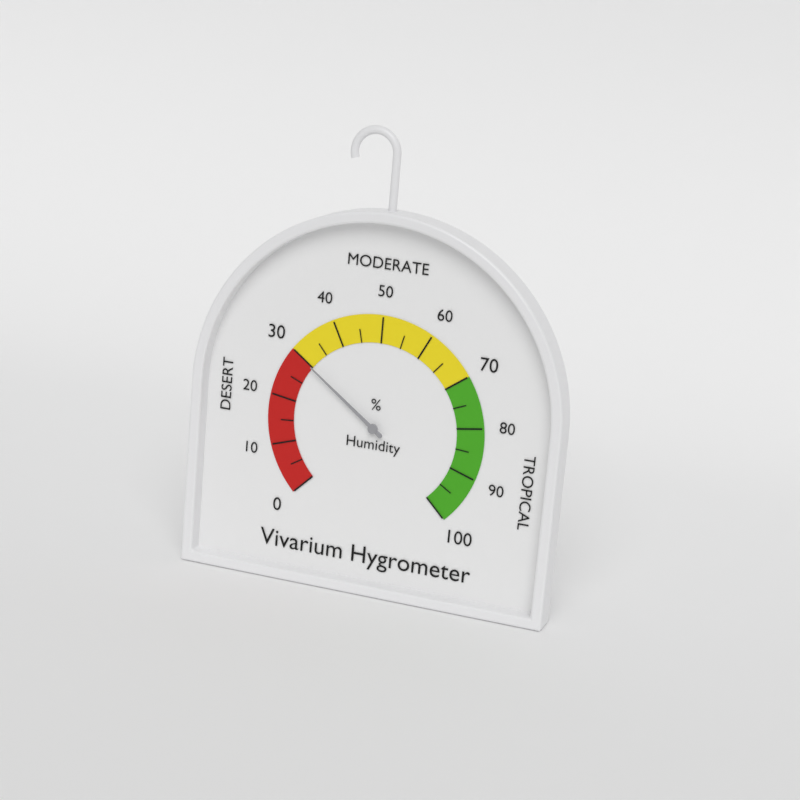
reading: 30 %
